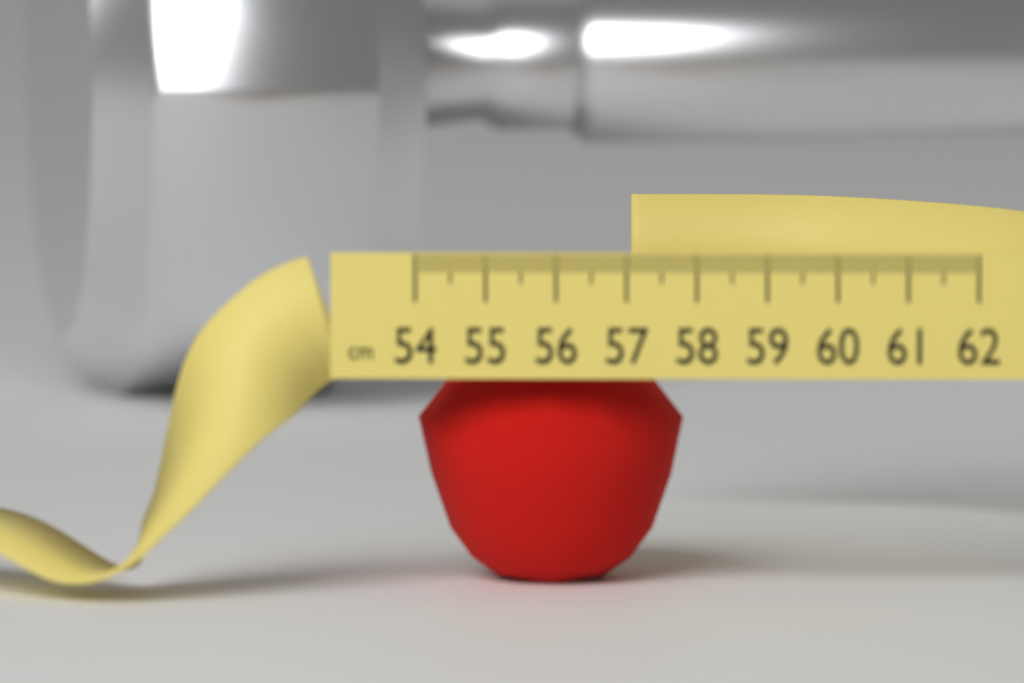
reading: 57.8 cm
